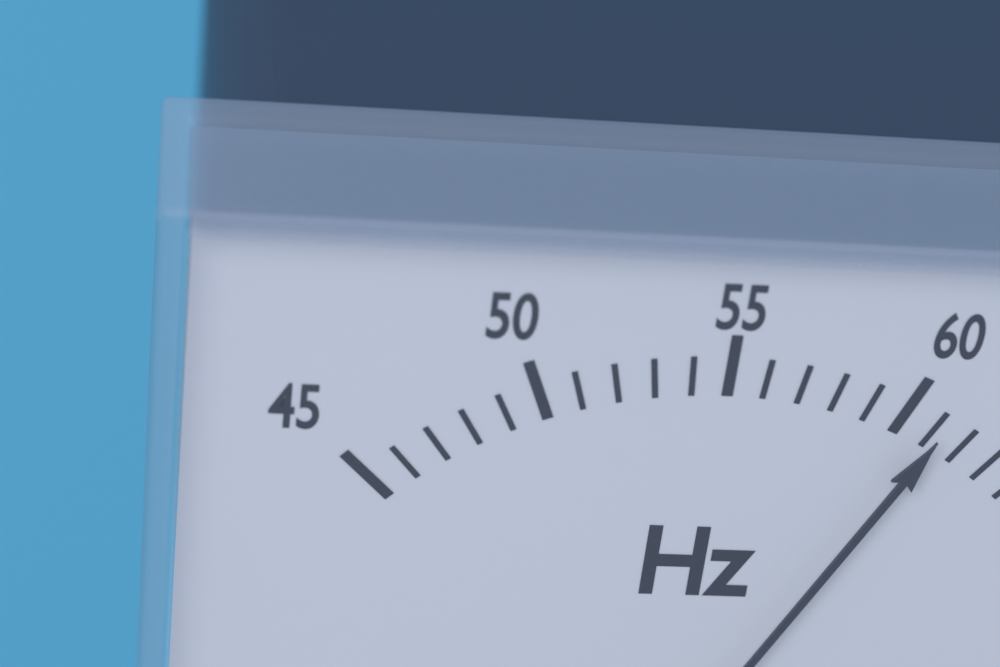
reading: 61 Hz
